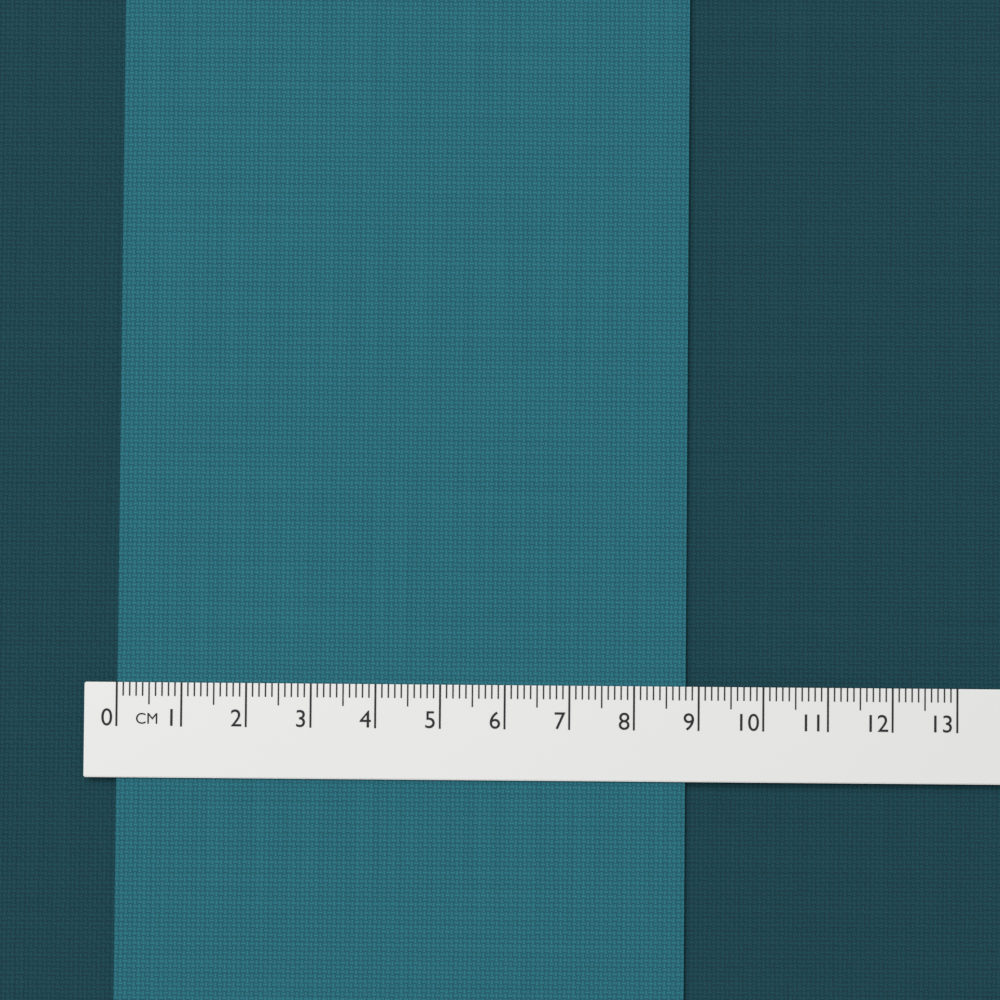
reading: 8.8 cm
